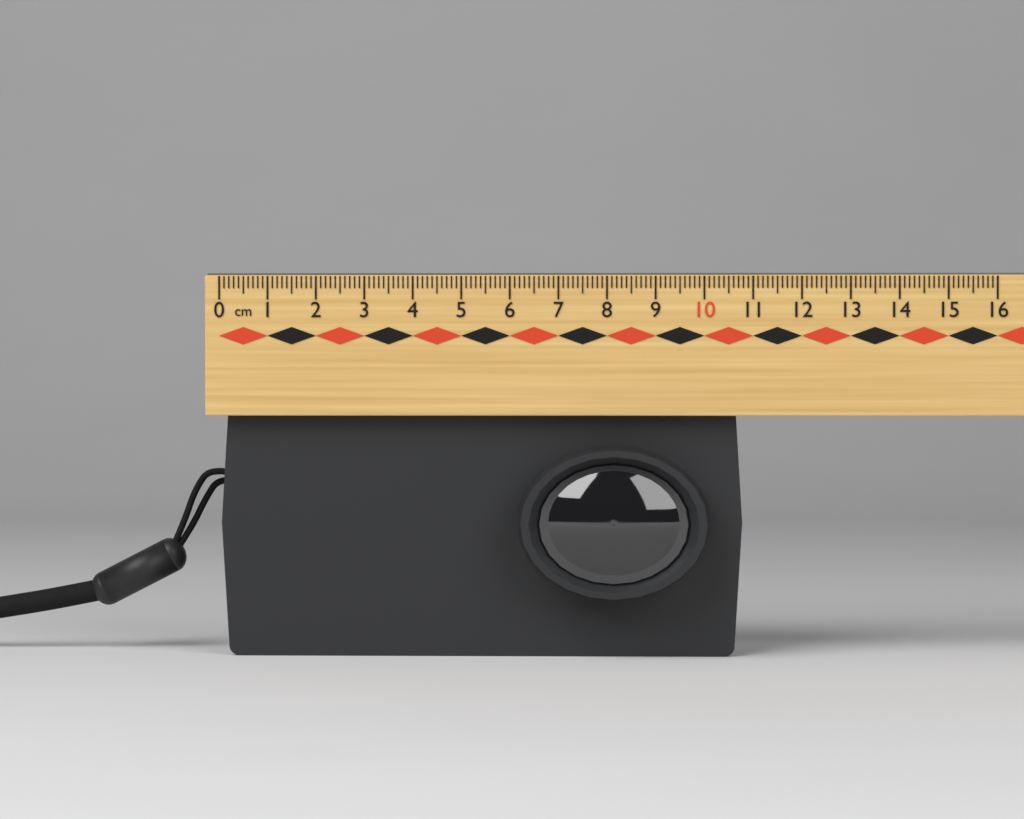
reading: 10.8 cm
